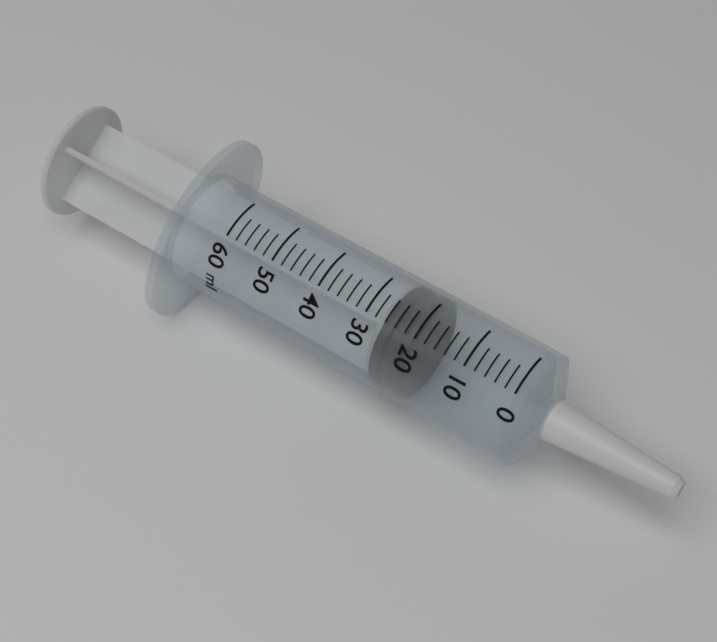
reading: 20 ml
